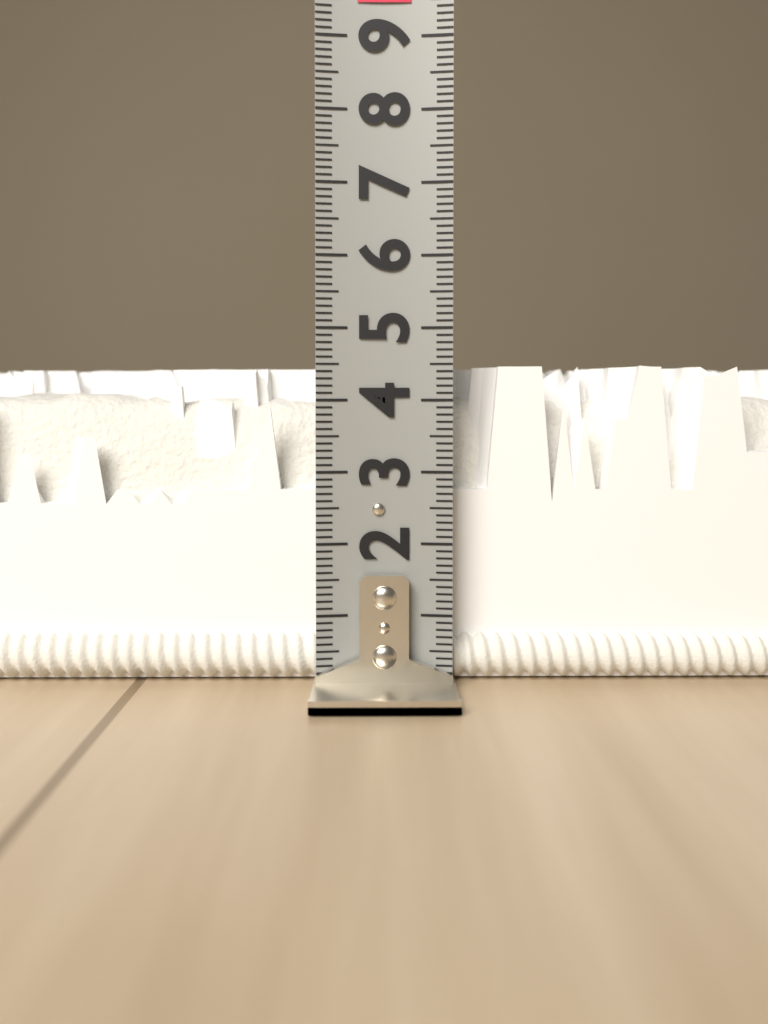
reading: 4.5 (no unit)
